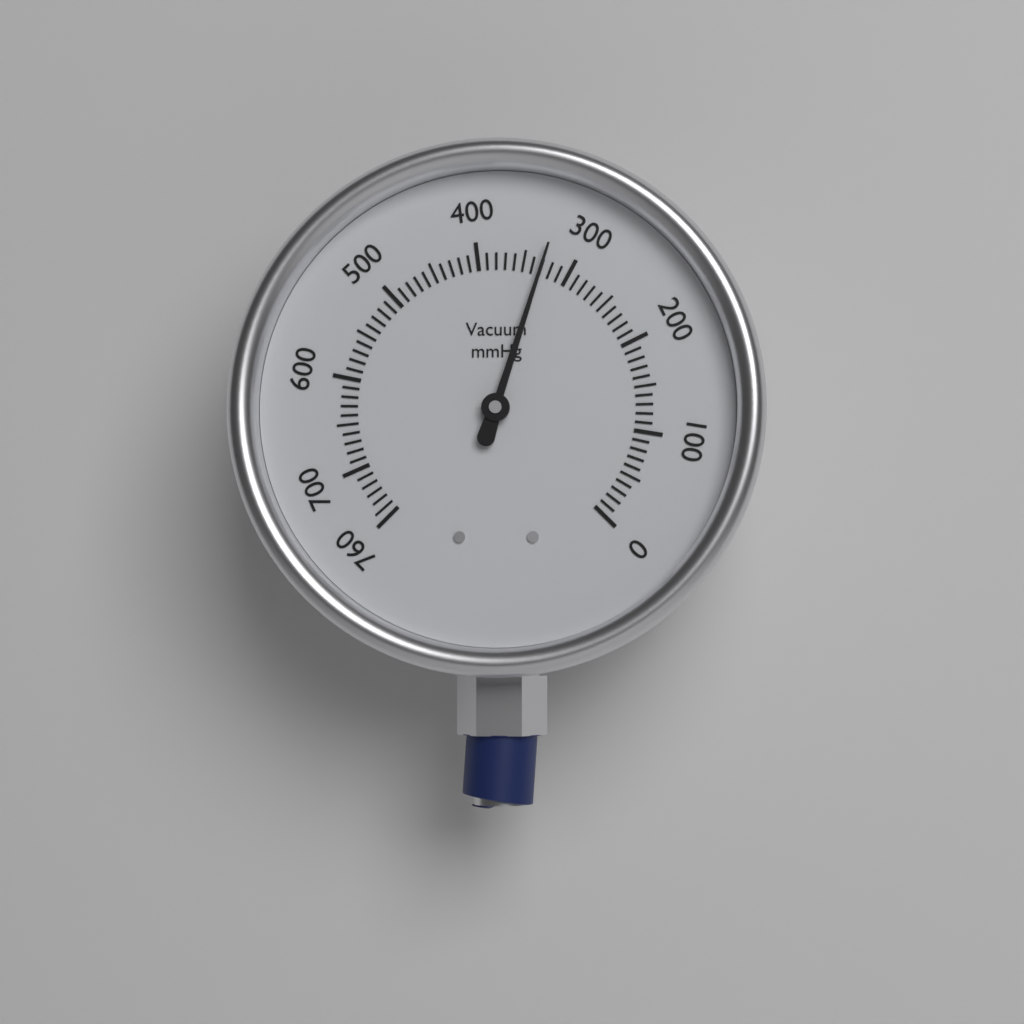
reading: 330 mmHg
